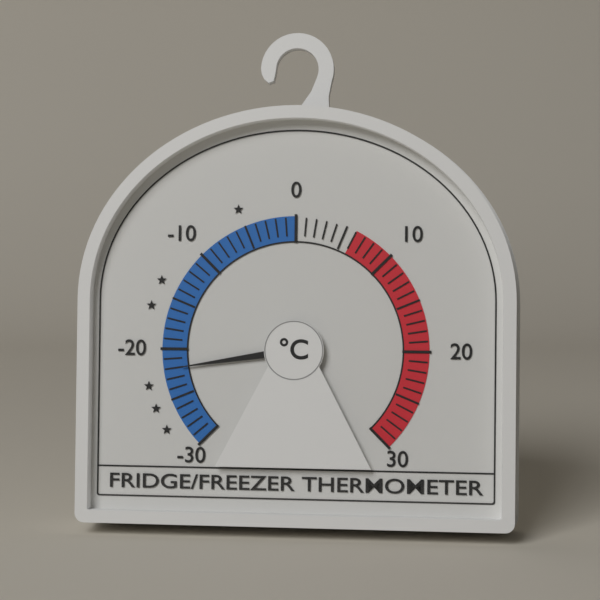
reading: -22 °C
